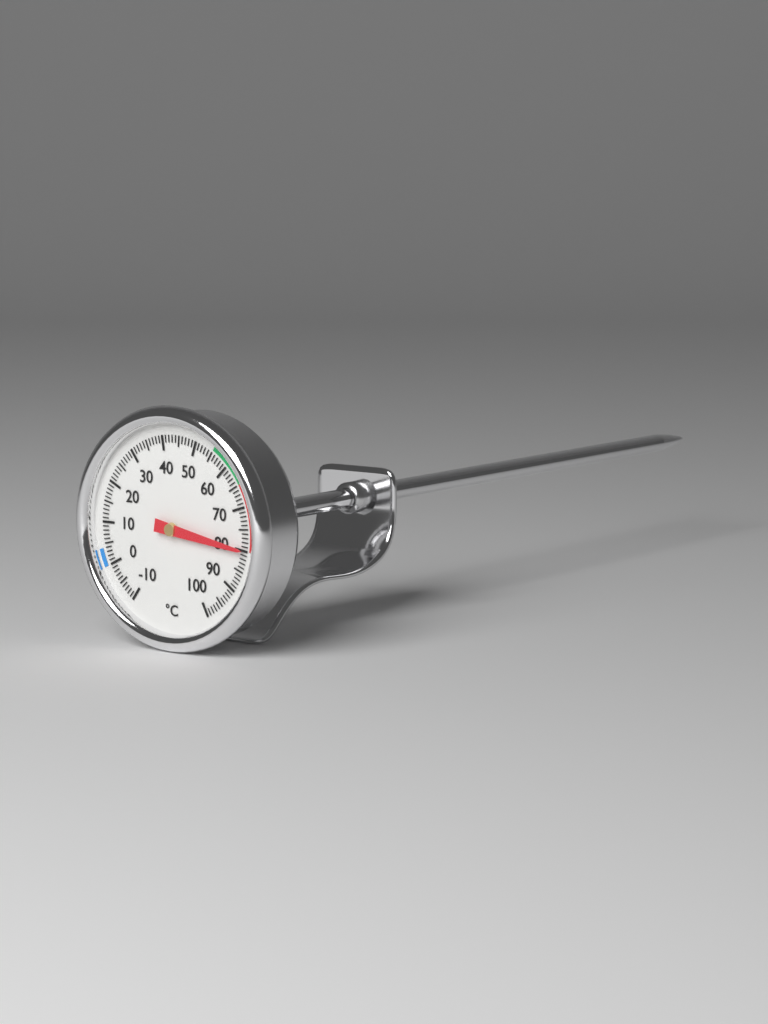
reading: 80 °C
